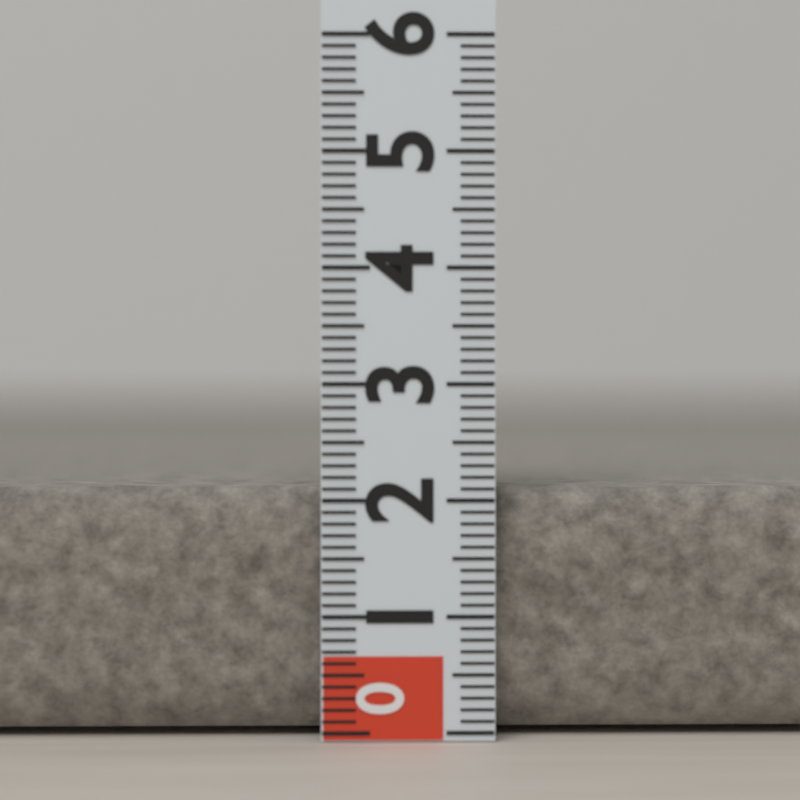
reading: 2.1 (no unit)
